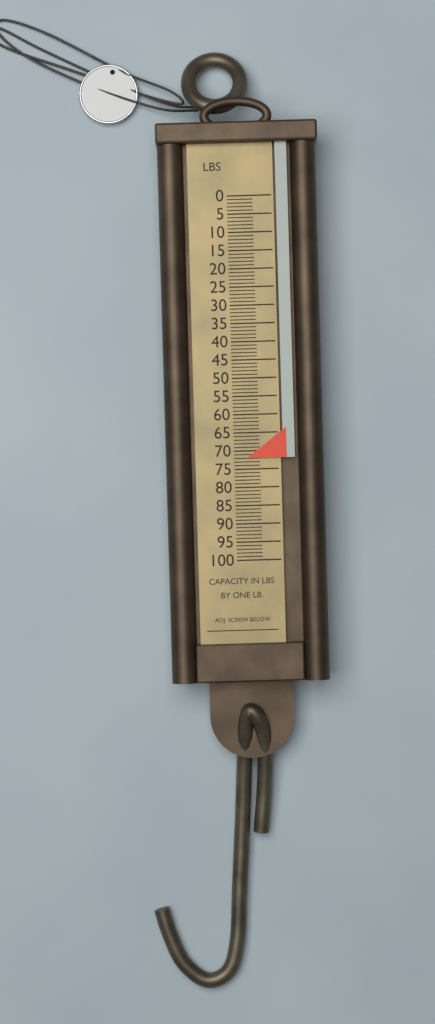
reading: 72 lb
